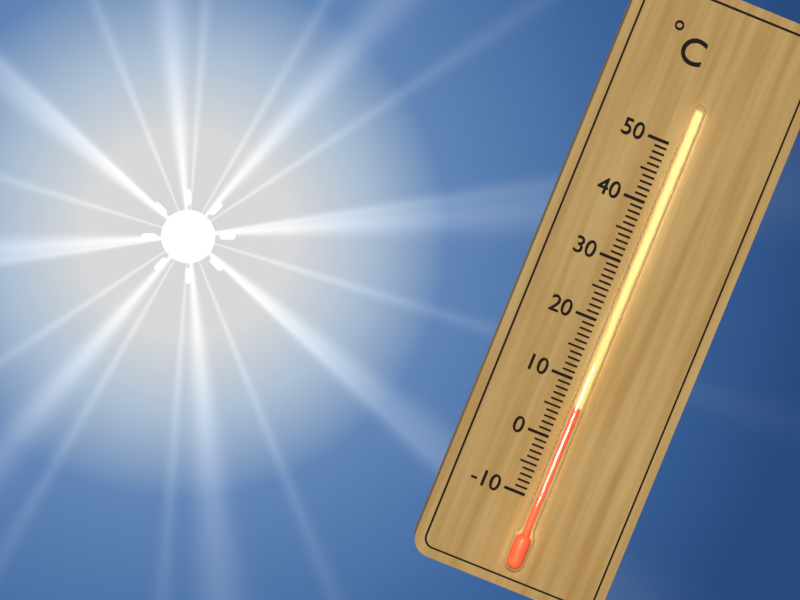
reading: 6 °C
